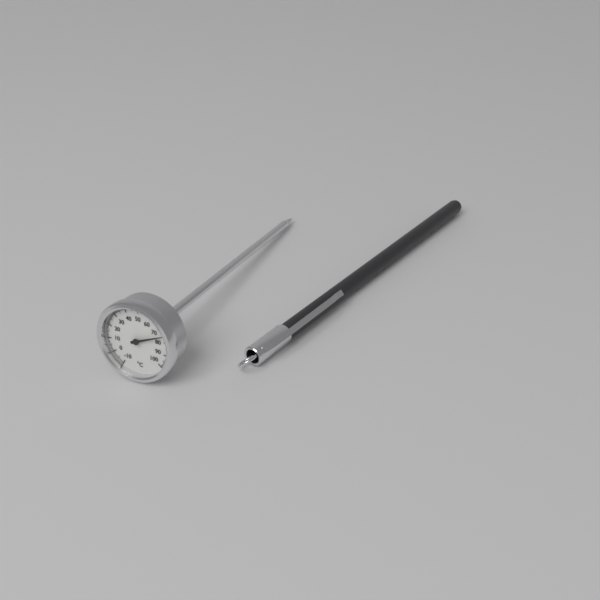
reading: 75 °C
